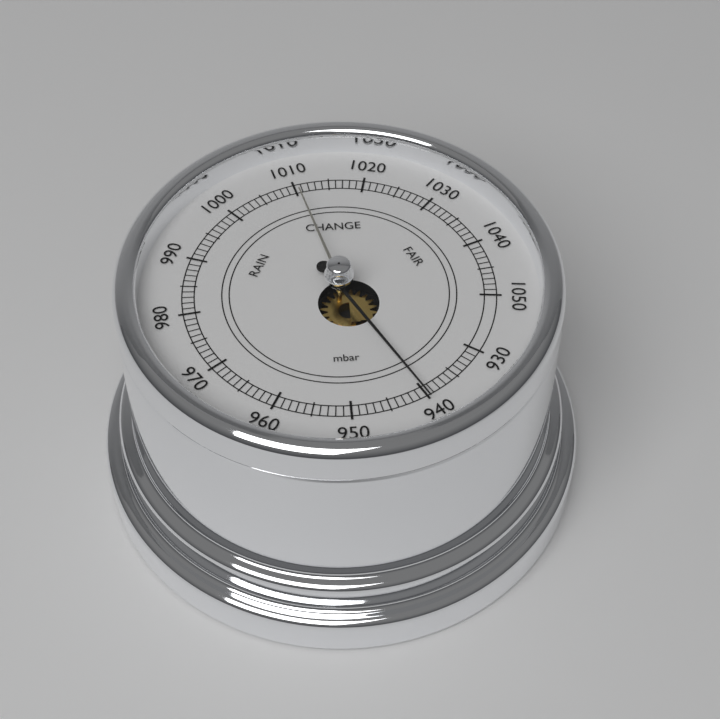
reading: 940 mbar
